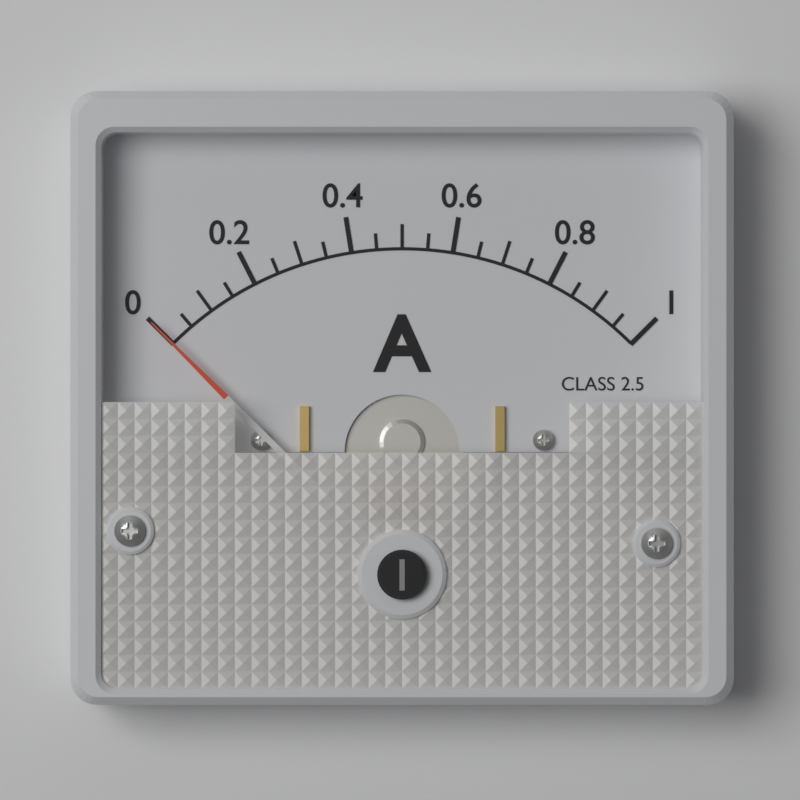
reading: 0.00 A
